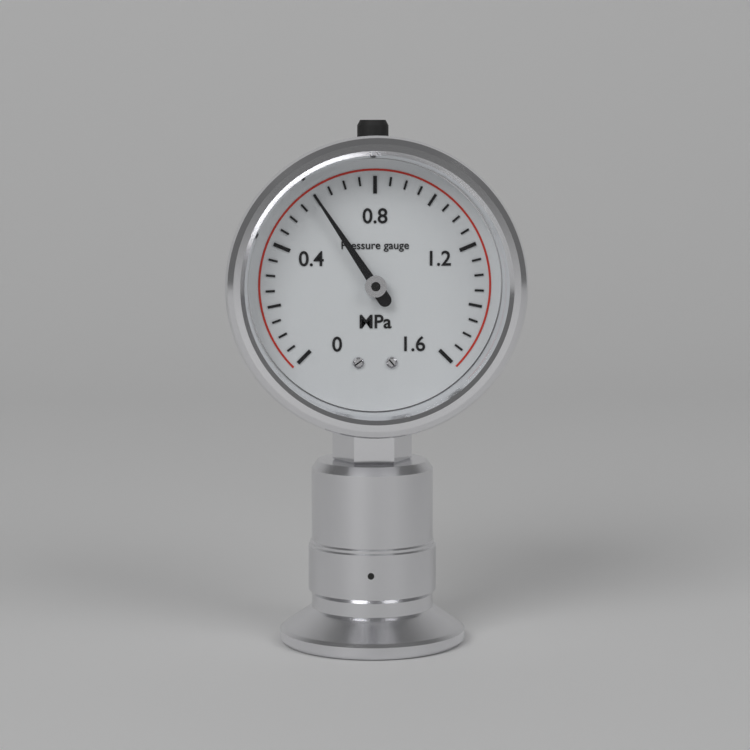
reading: 0.60 MPa
